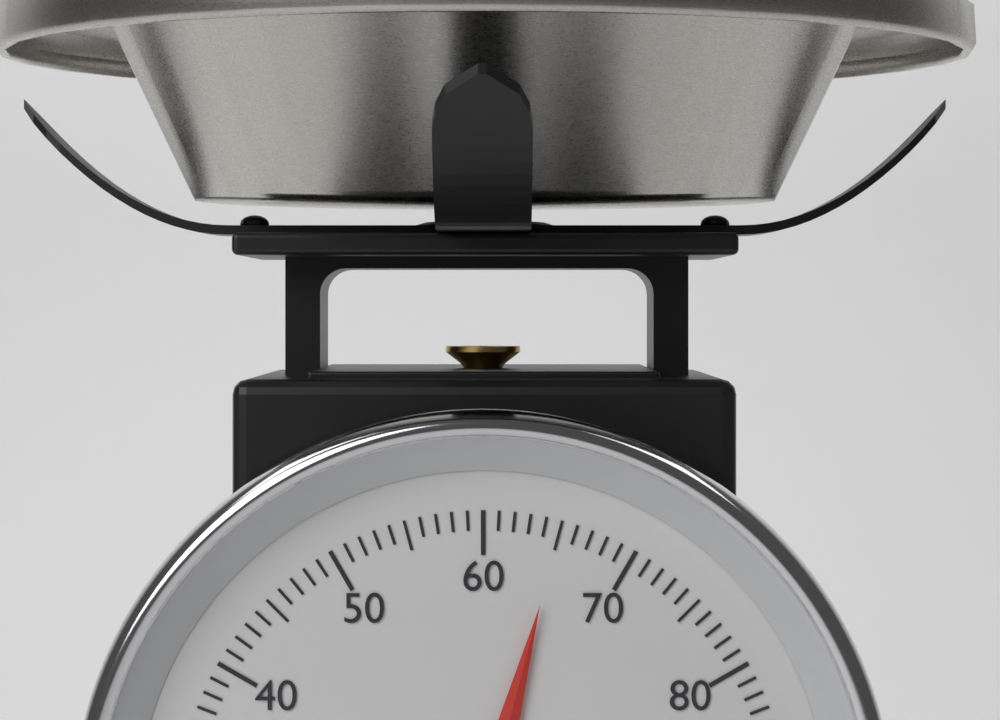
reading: 65 (no unit)
